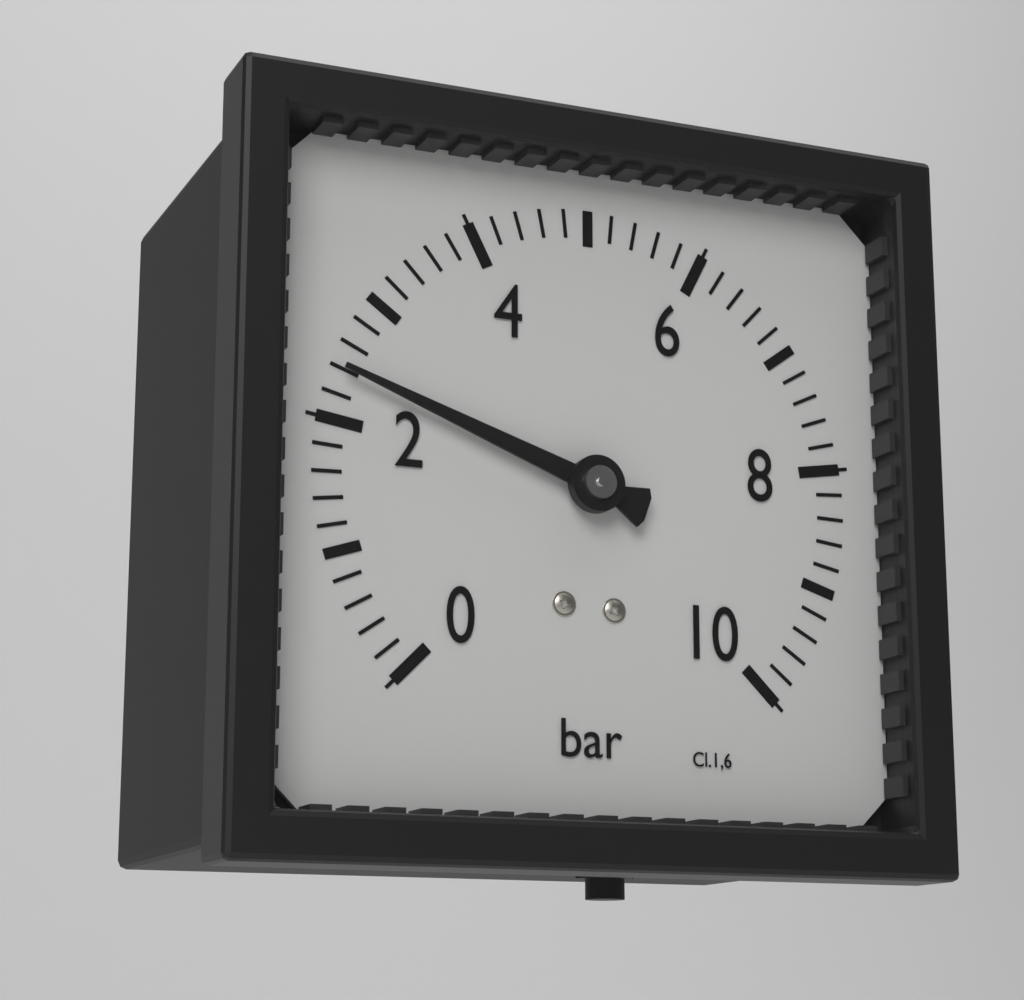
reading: 2.4 bar
